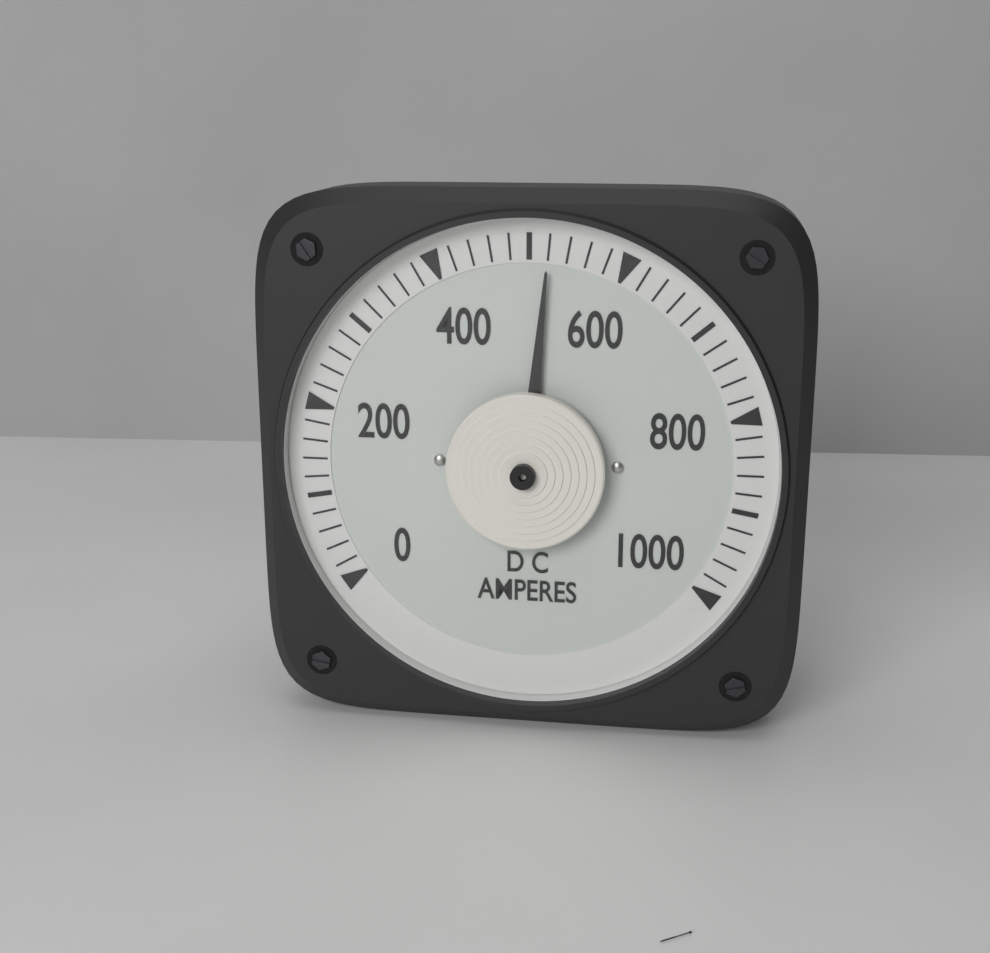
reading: 520 A
